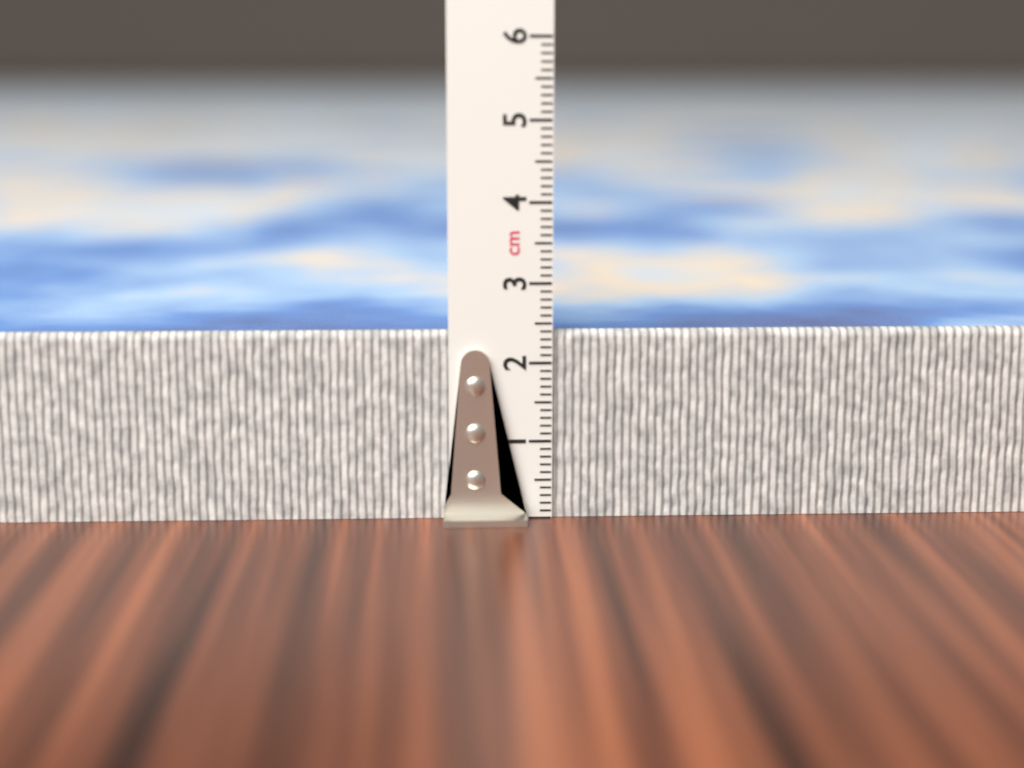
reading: 2.4 cm
